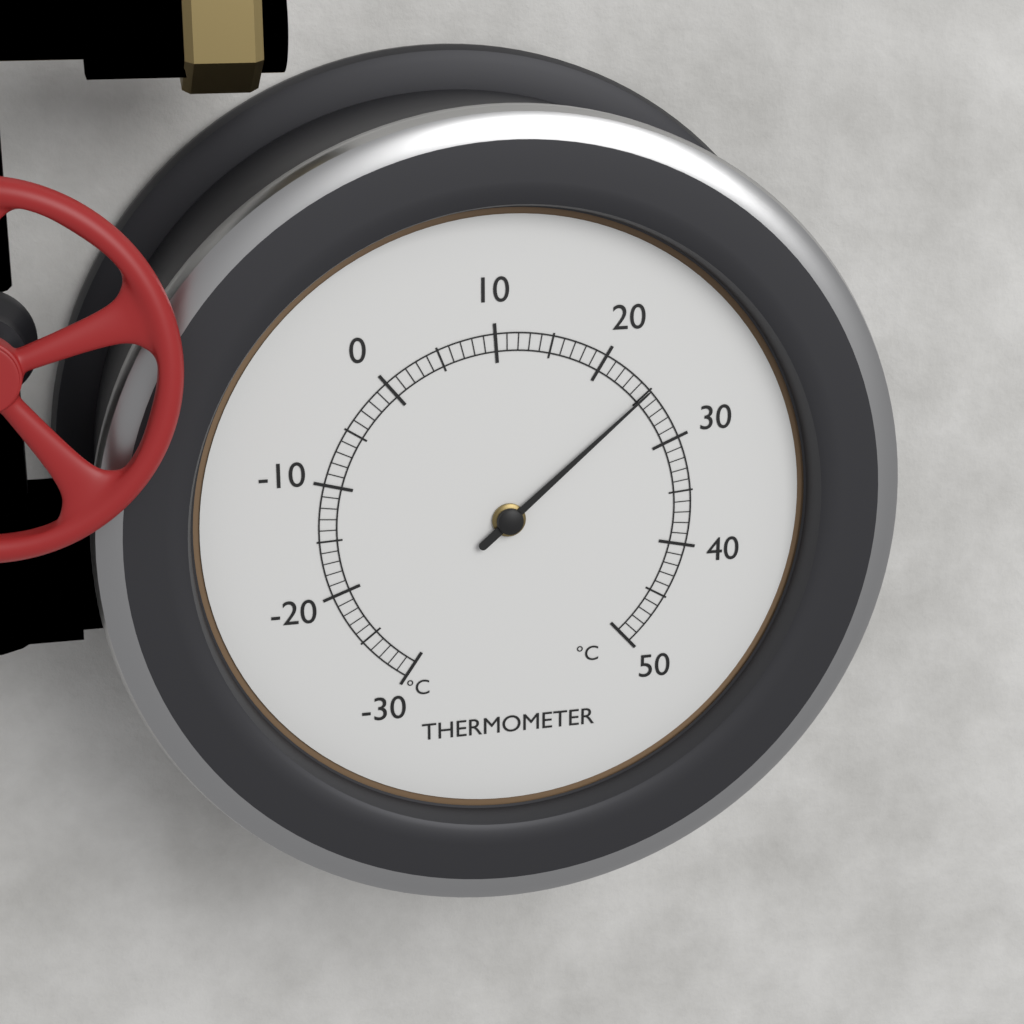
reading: 25 °C
